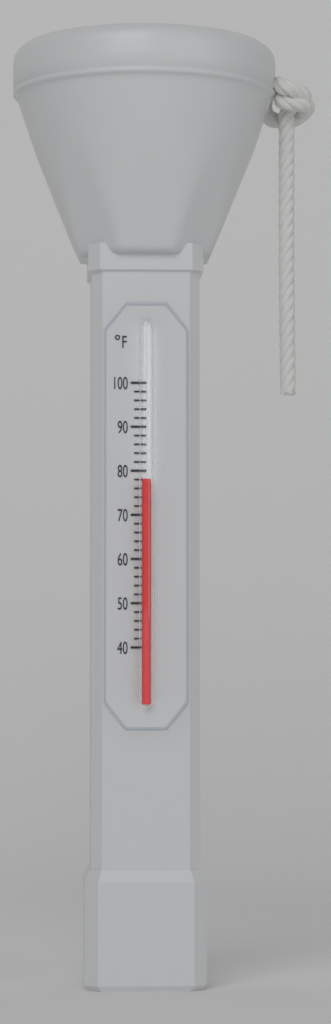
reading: 78 °F
